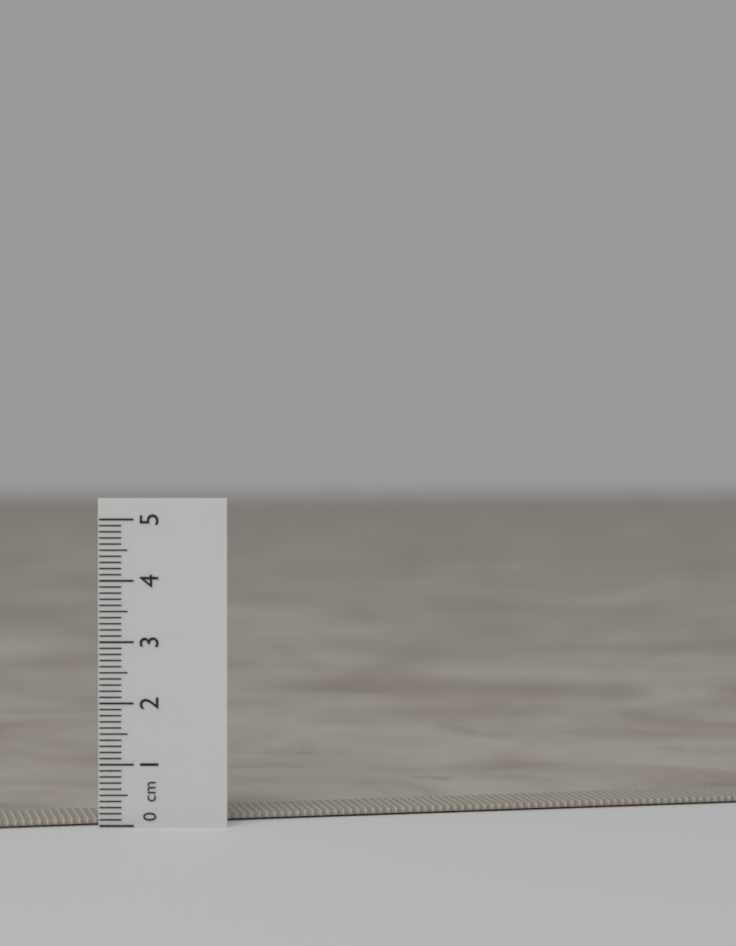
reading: 0.1 cm
